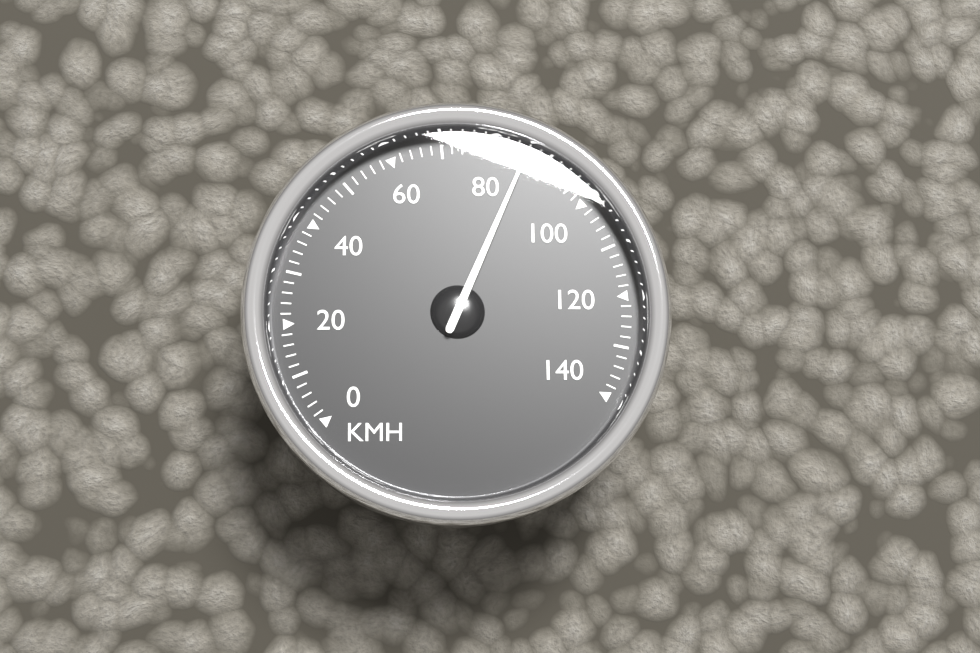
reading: 86 km/h
